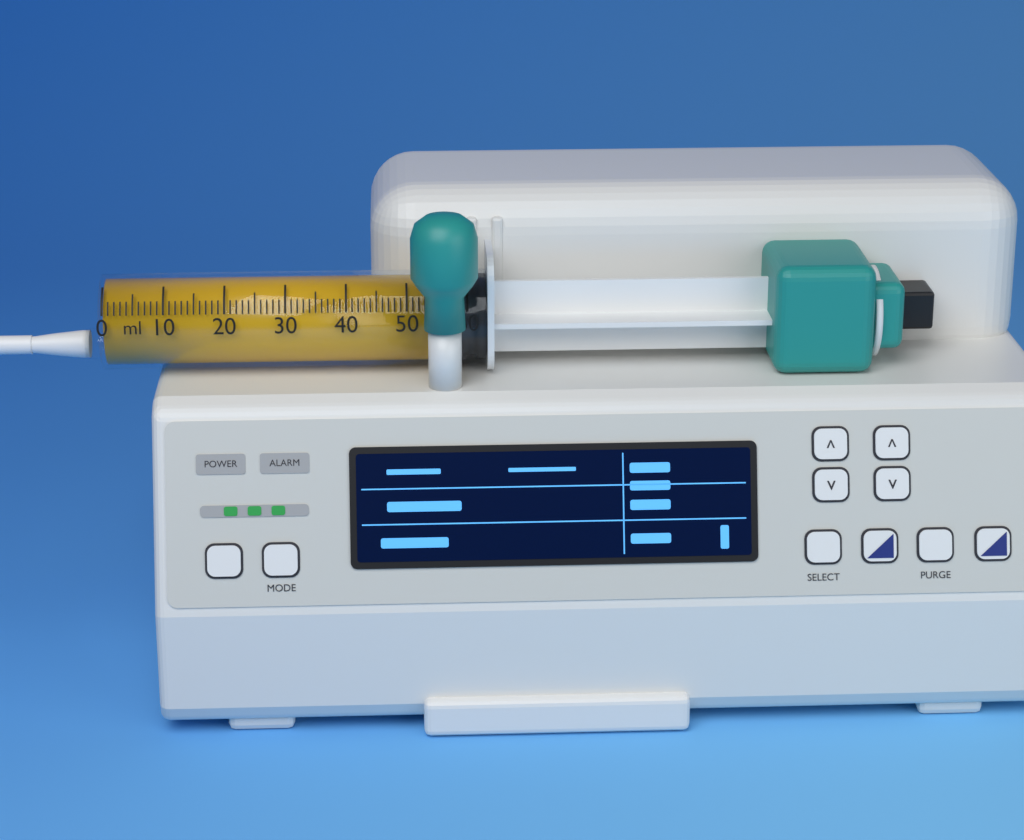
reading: 58 ml
